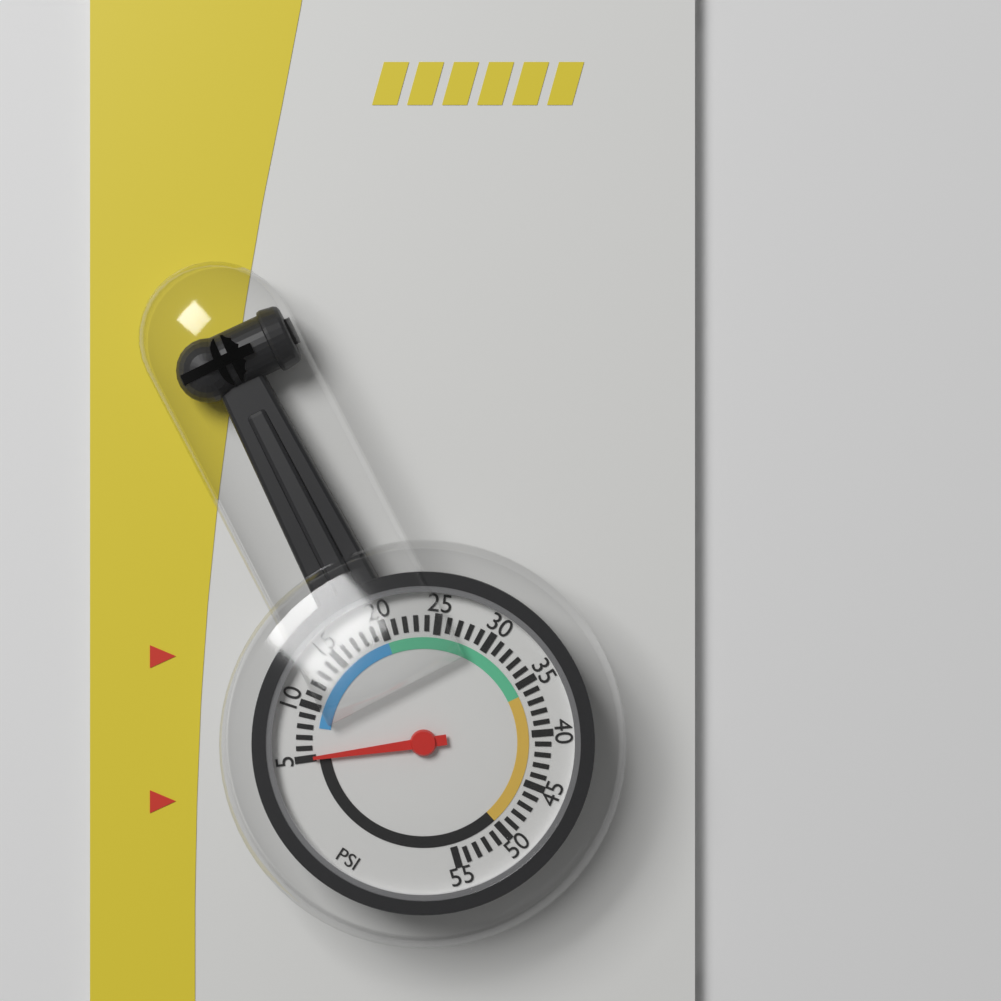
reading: 5 psi
